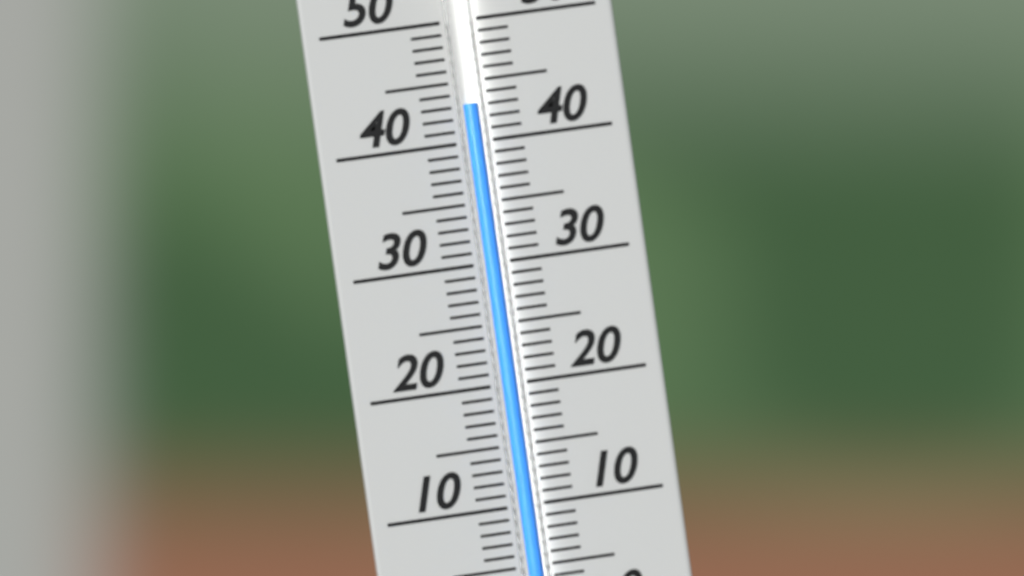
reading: 43 (no unit)
